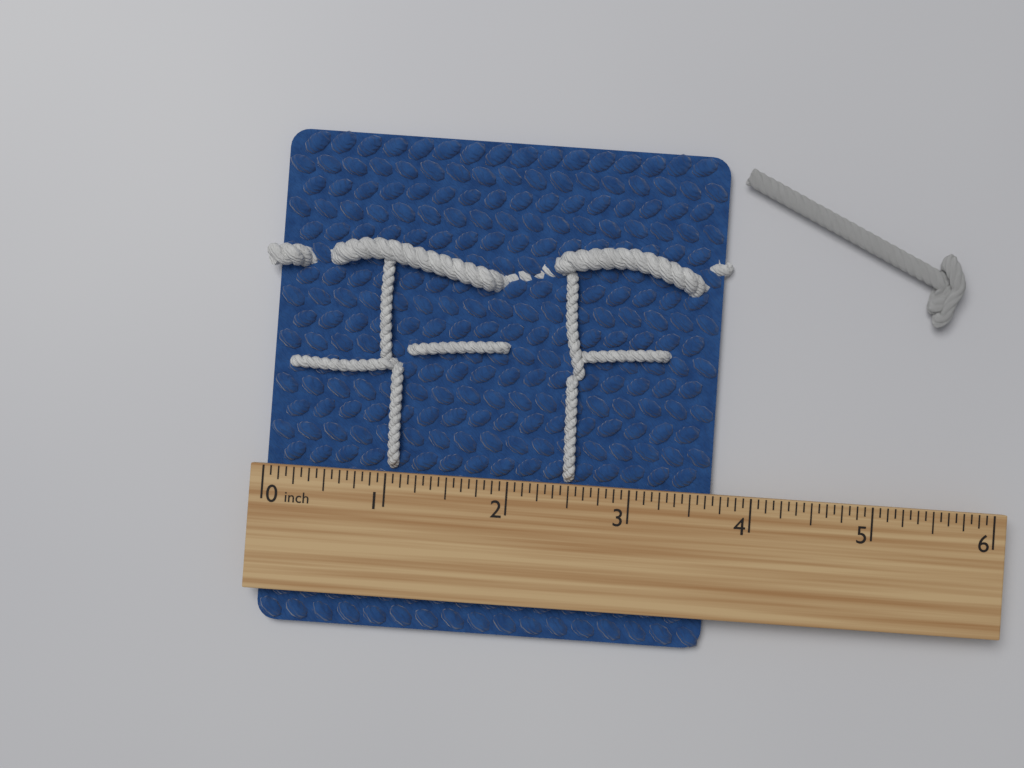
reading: 3.6875 inch
